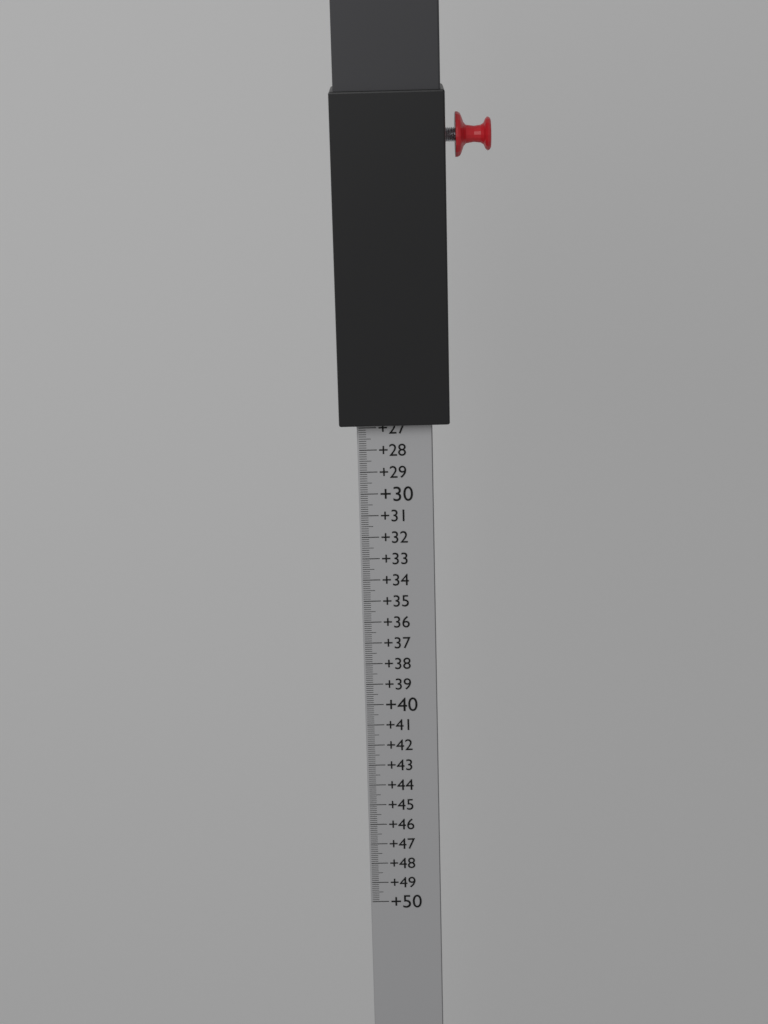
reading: 26.8 (no unit)
